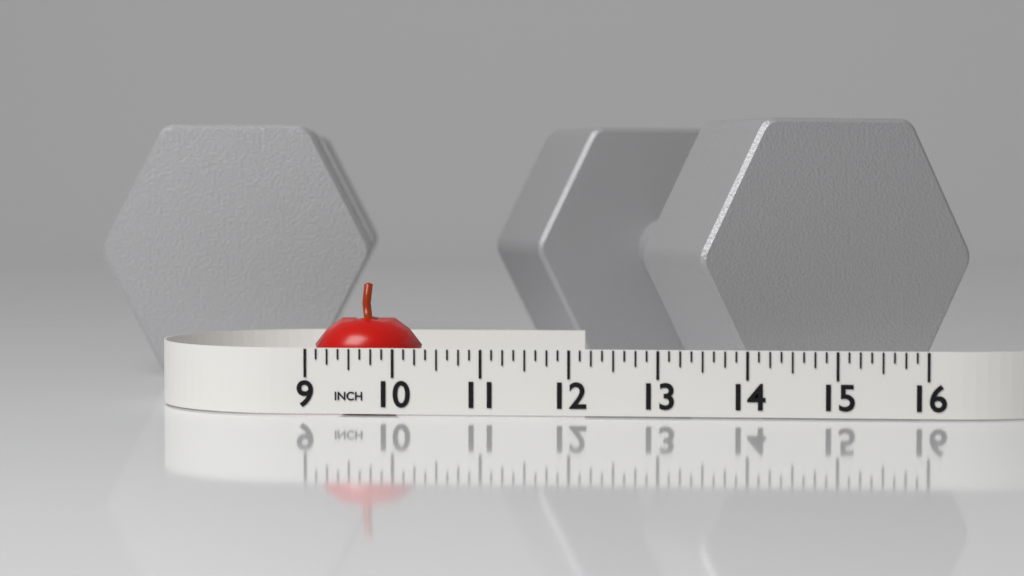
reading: 10.250 in
